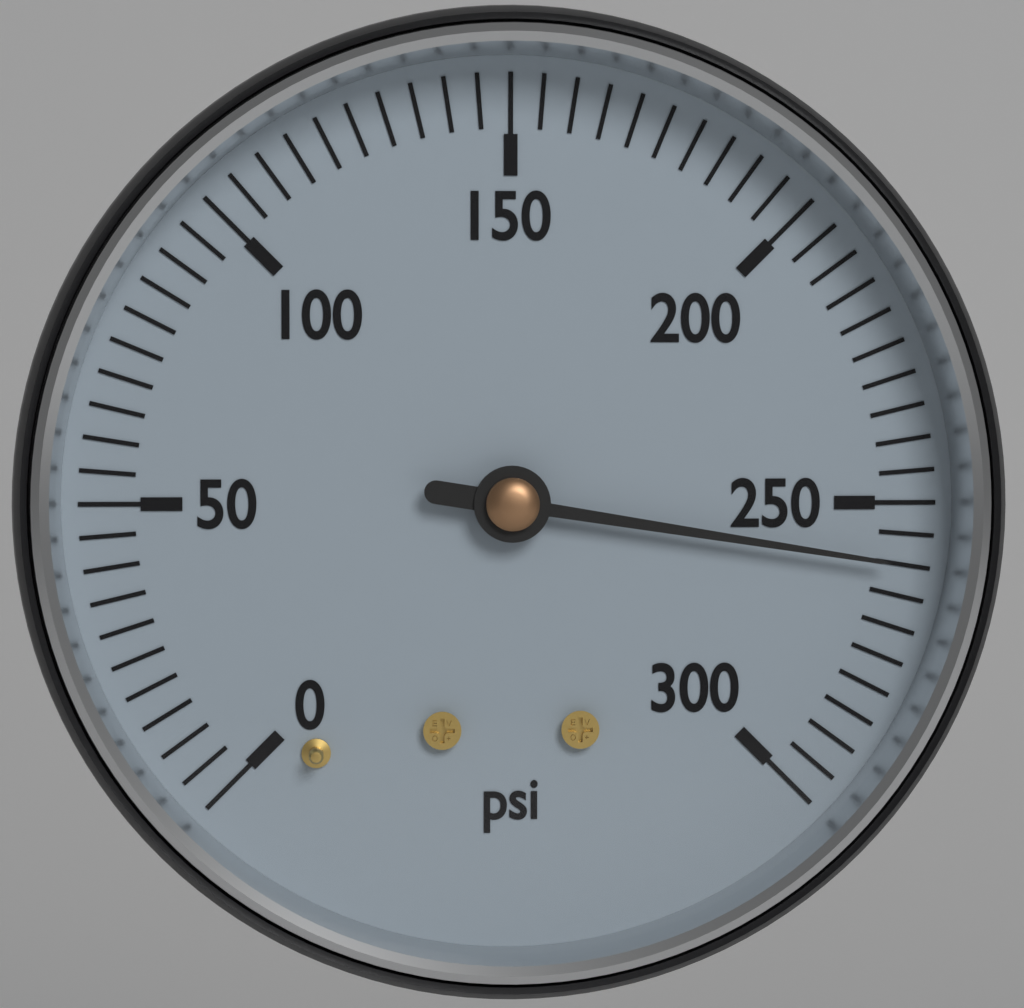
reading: 260 psi
